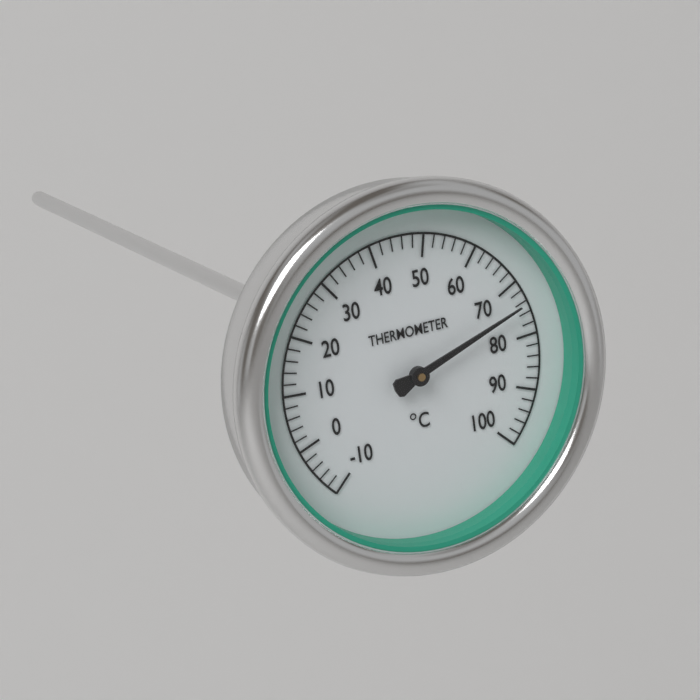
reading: 74 °C
